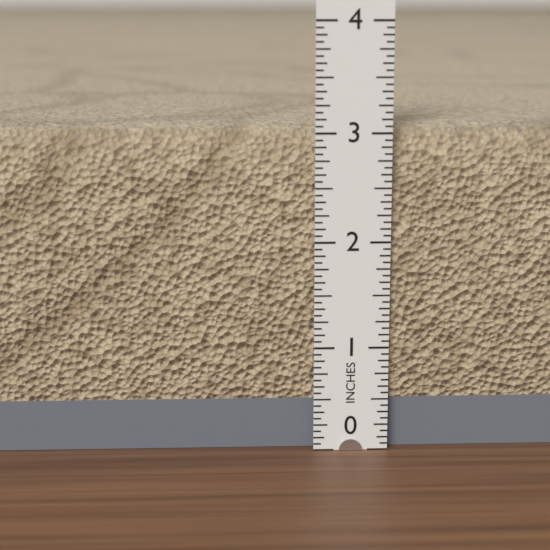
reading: 3.0625 in
